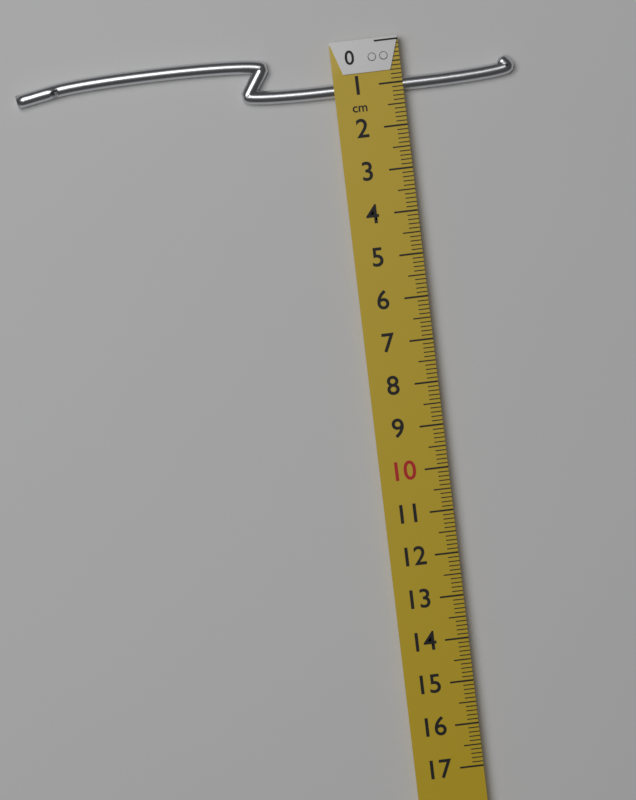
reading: 1.2 cm
